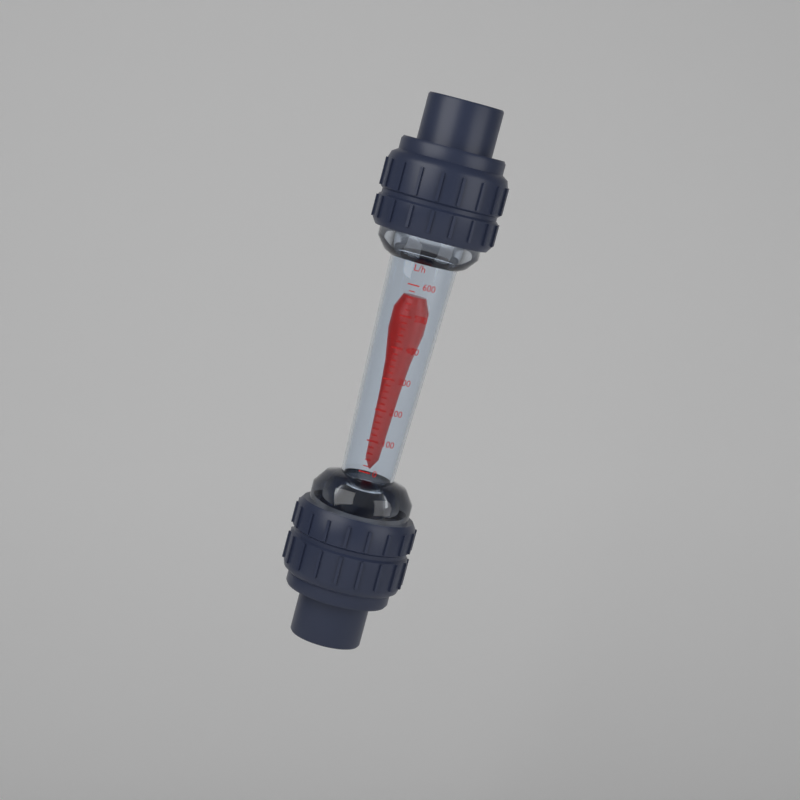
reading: 560 L/h
